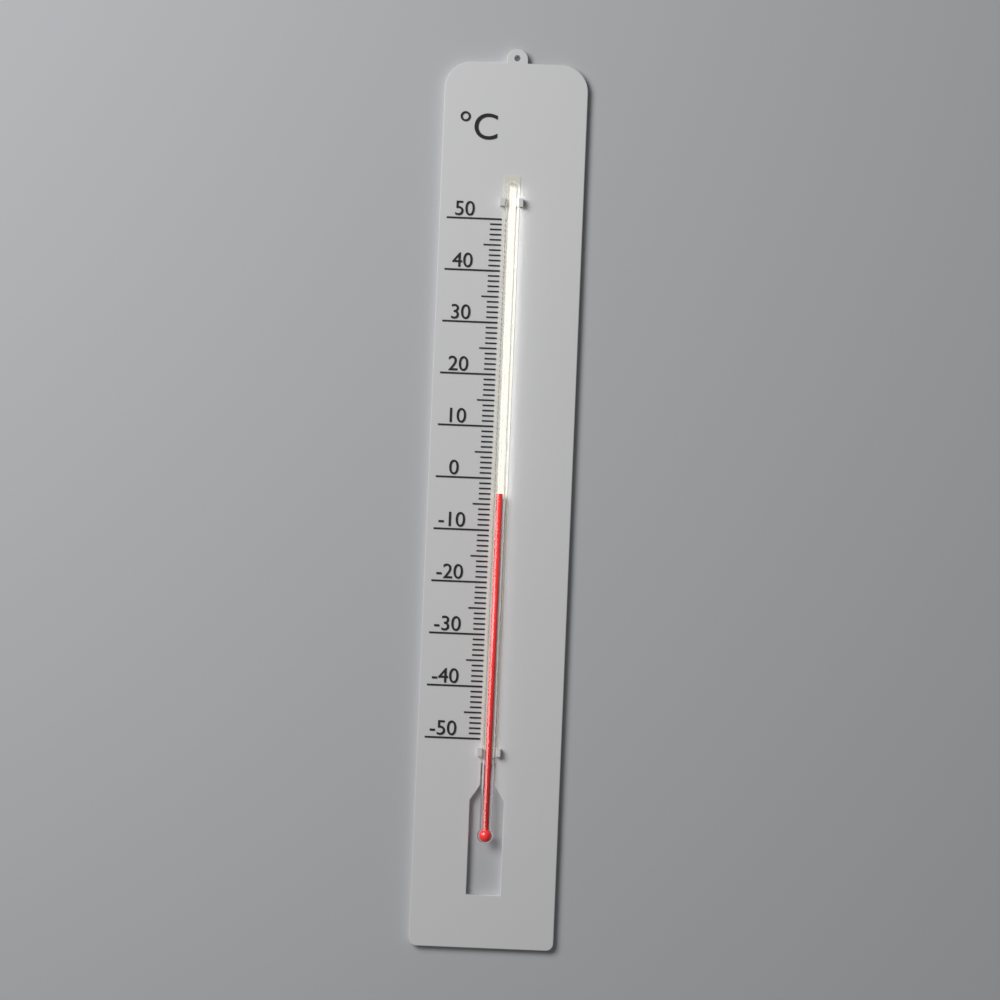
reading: -3 °C
